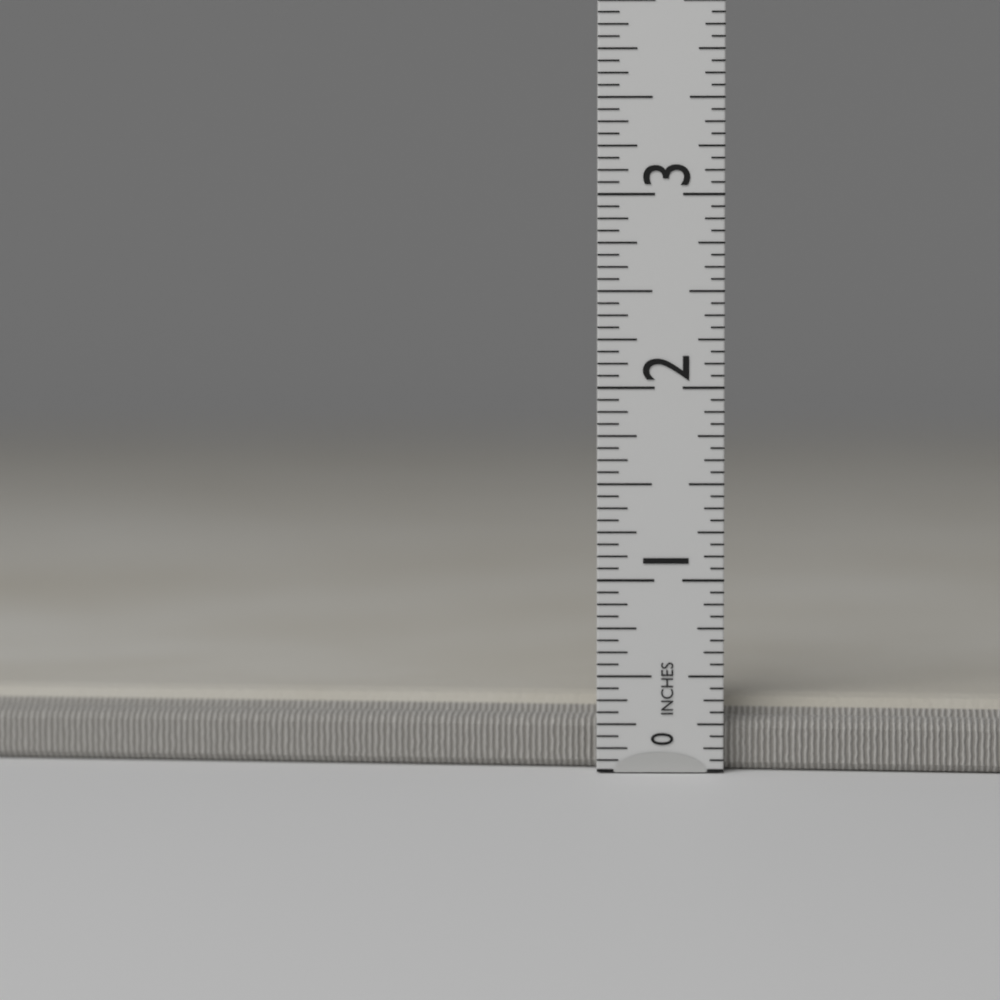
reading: 0.3750 in
